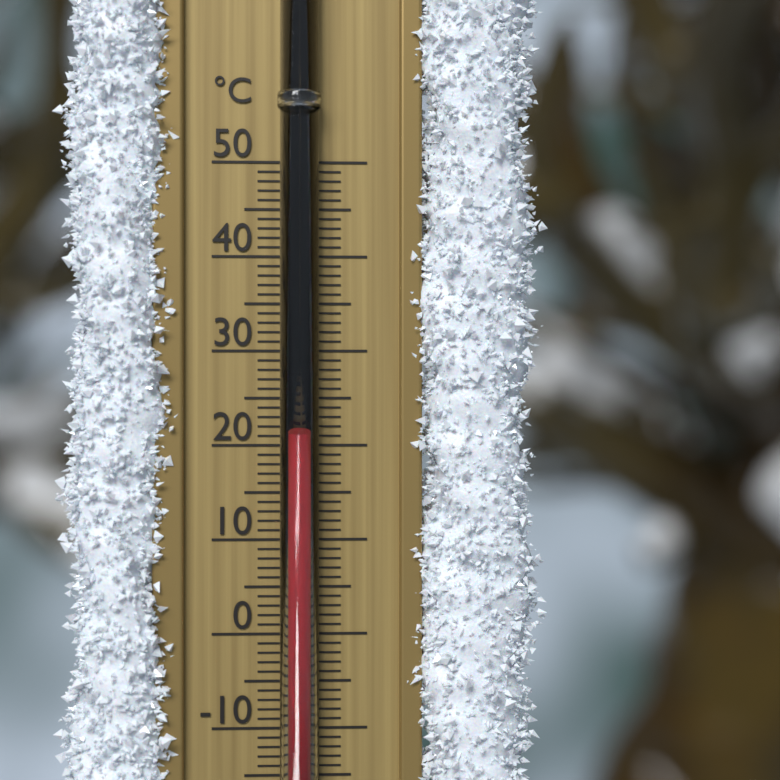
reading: 21 °C
